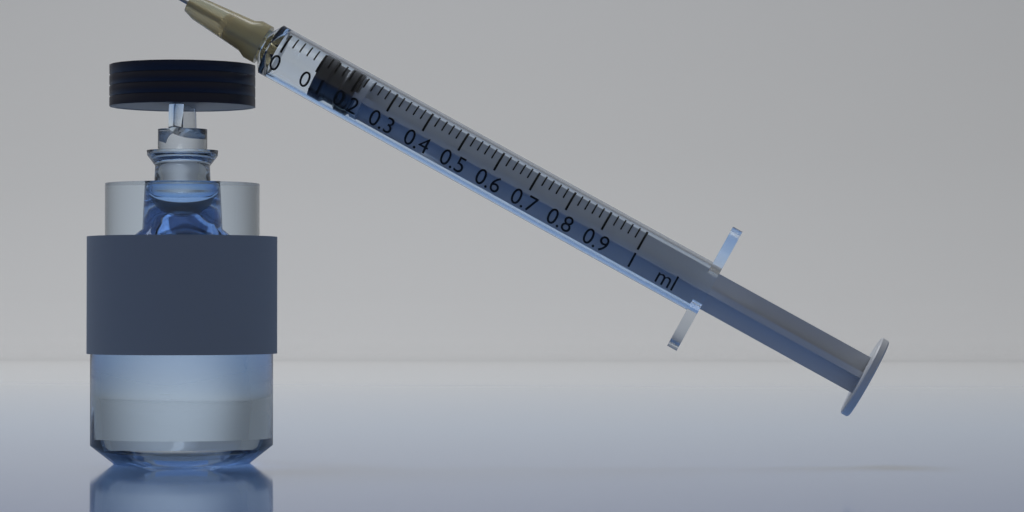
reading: 0.10 ml
